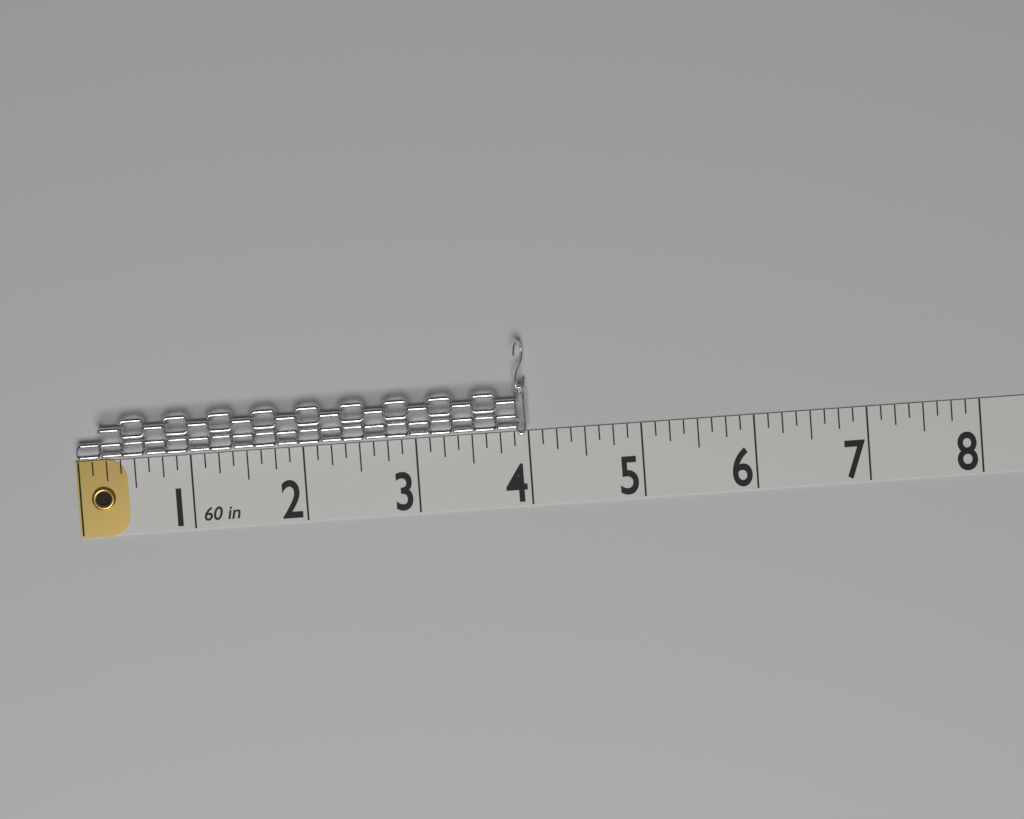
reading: 4.000 in
